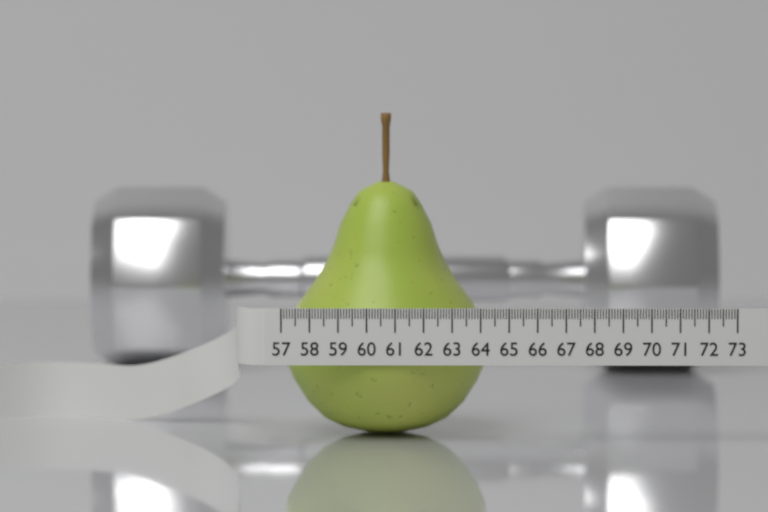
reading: 64.3 (no unit)
